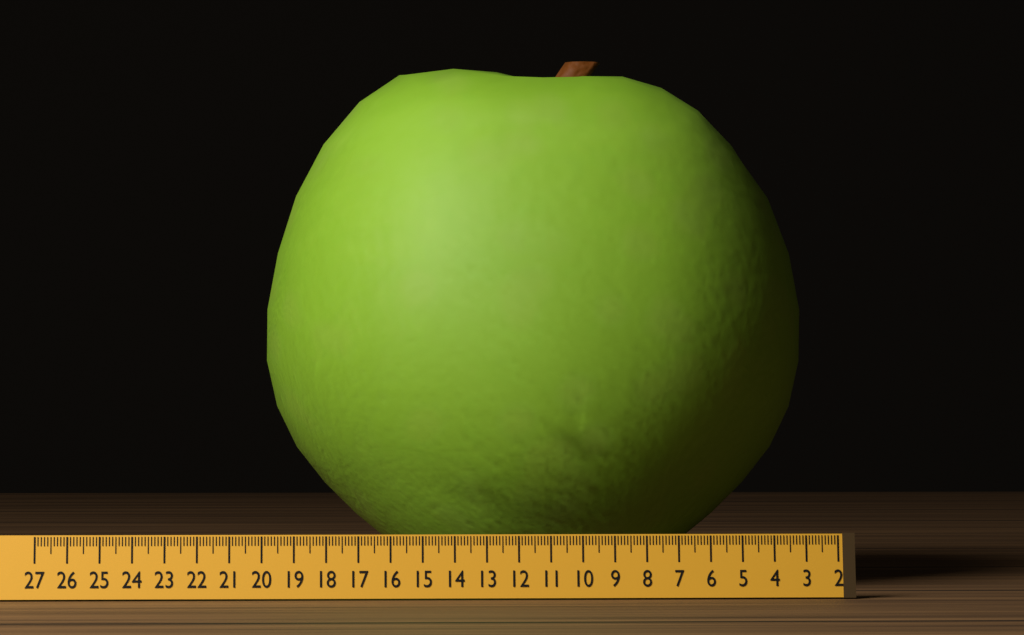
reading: 19.9 (no unit)
